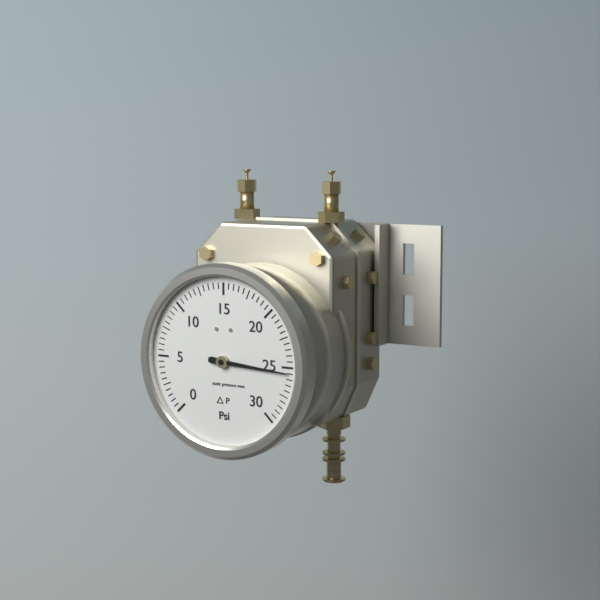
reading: 25.5 psi
